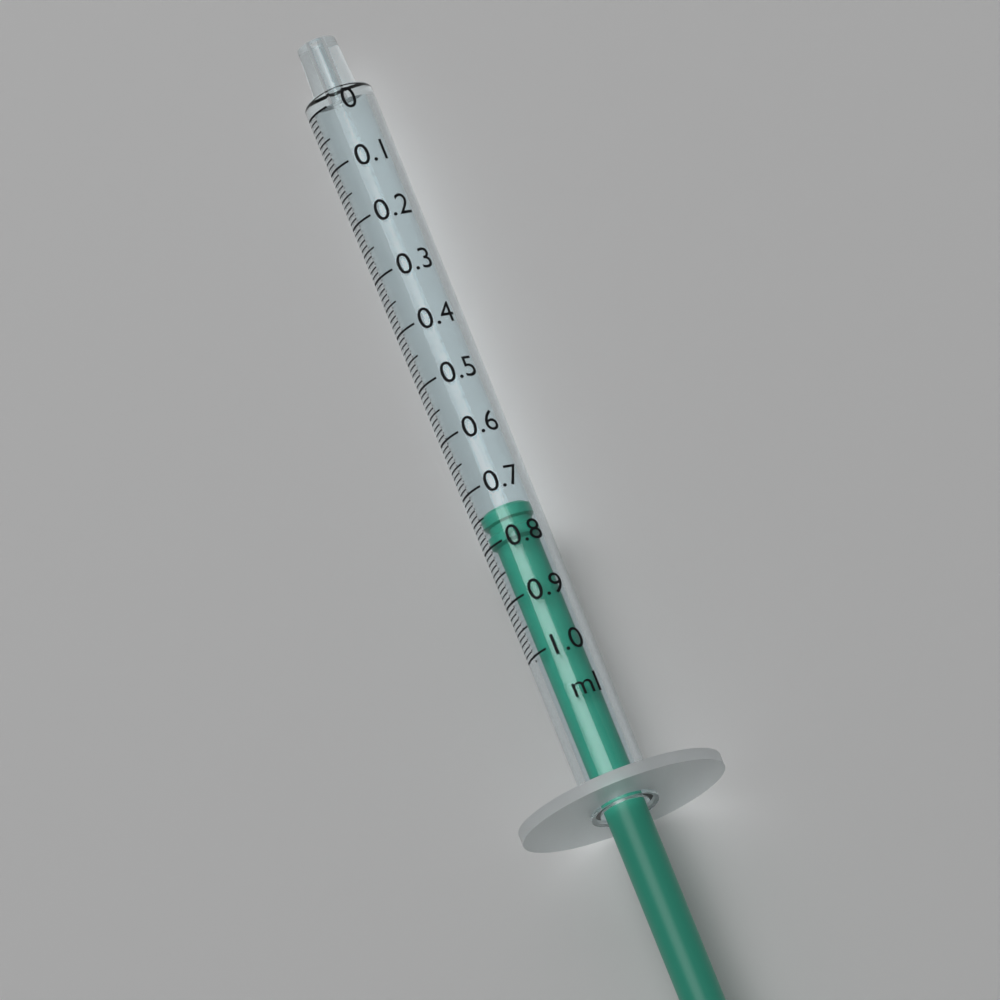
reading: 0.74 ml
